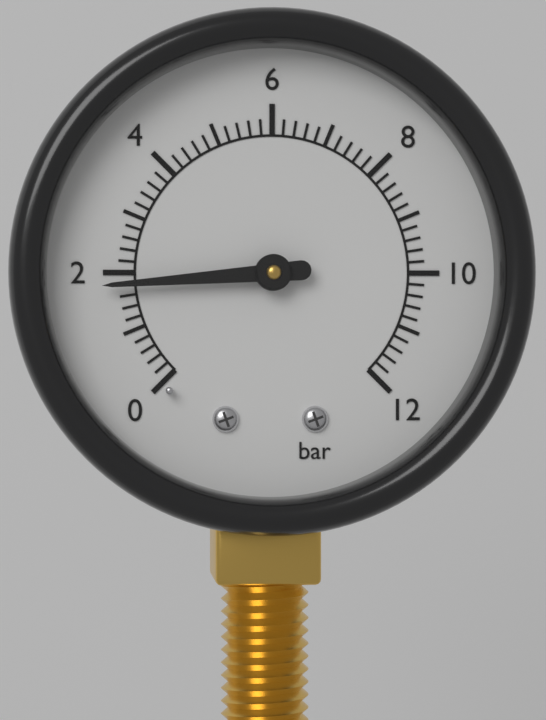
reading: 1.8 bar
